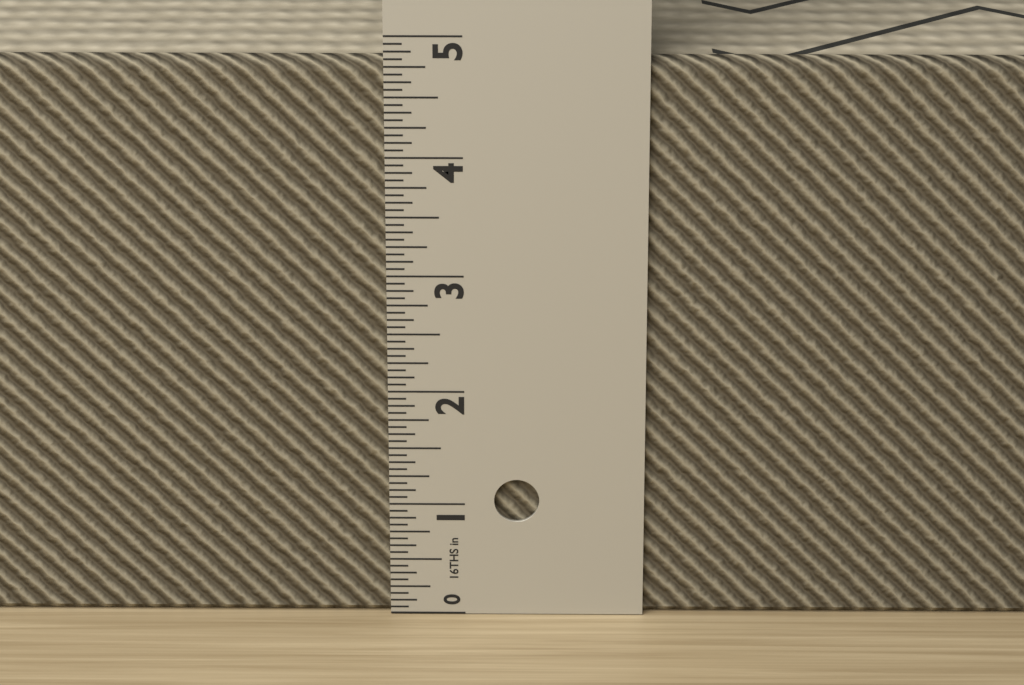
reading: 4.8125 in
